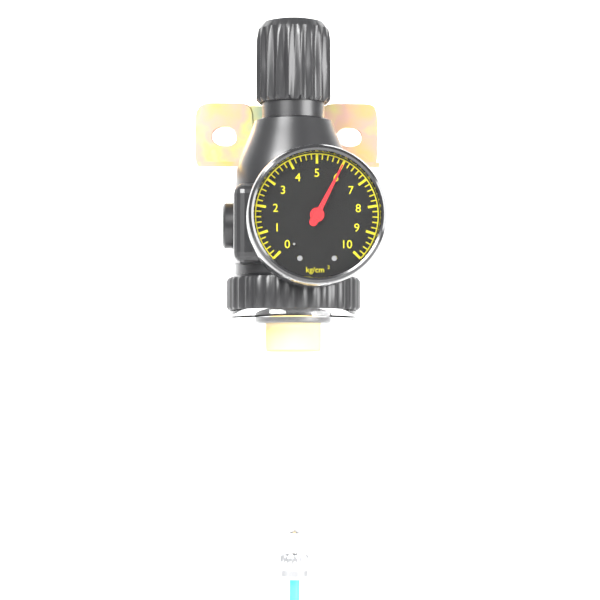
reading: 6.0 kg/cm²
